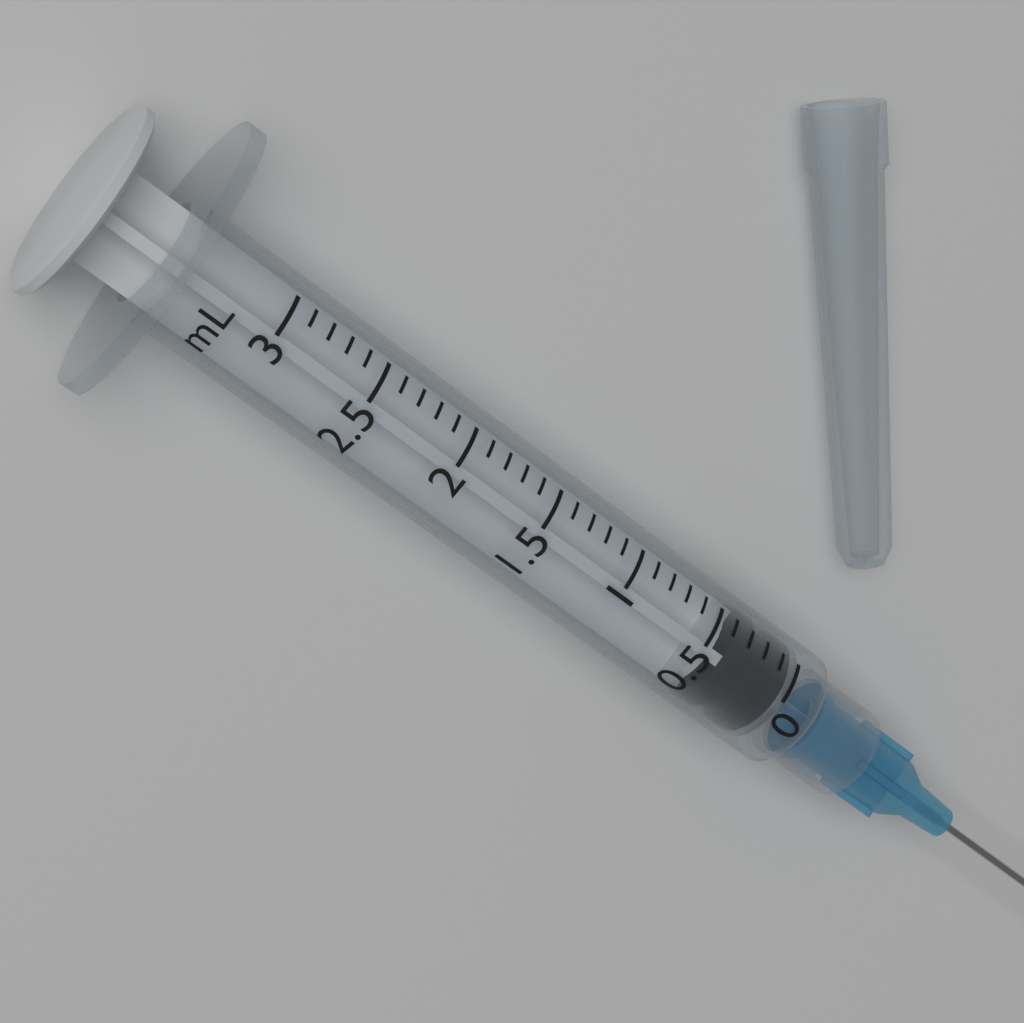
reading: 0.0 mL
